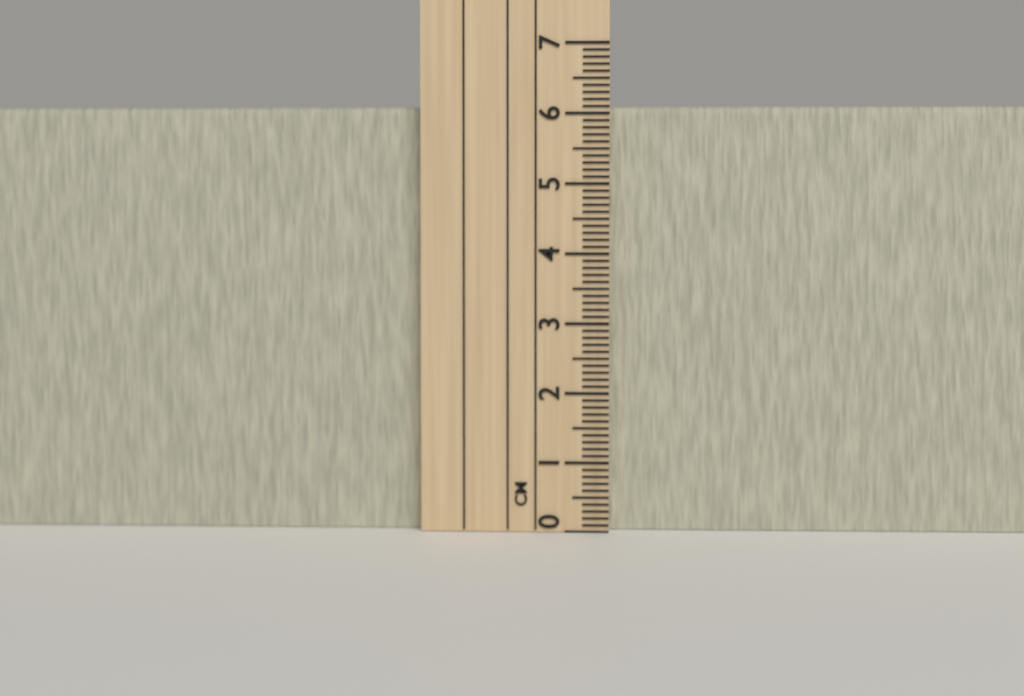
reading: 6.1 cm
